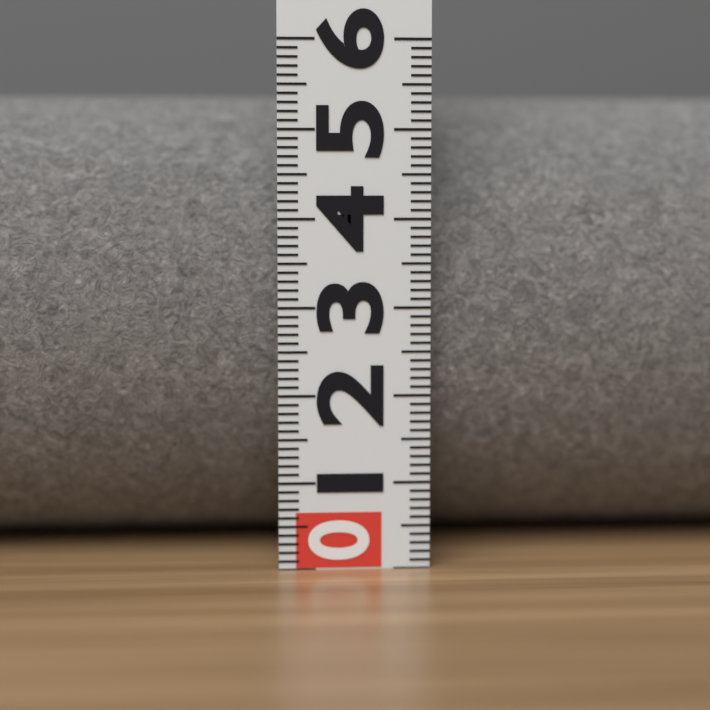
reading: 5.5 (no unit)
